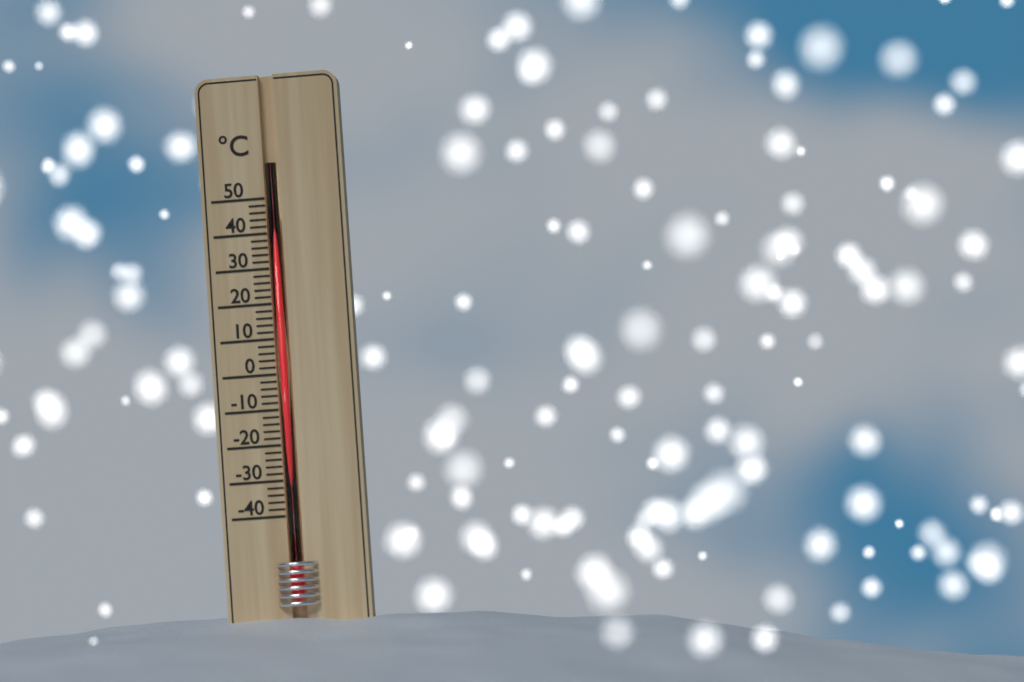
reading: 46 °C
